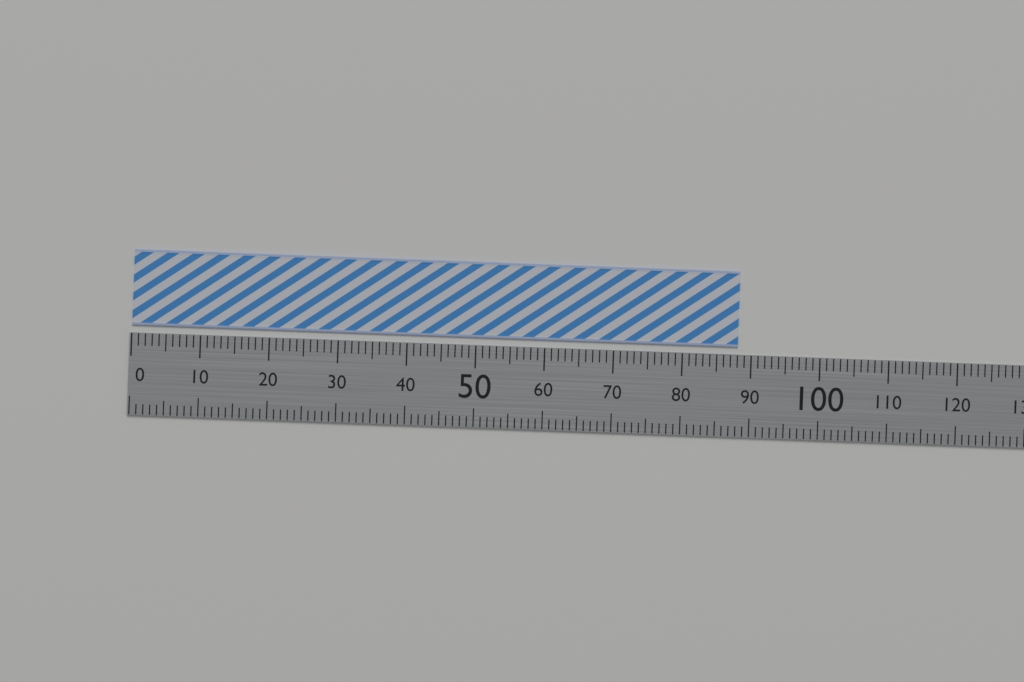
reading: 88 (no unit)
